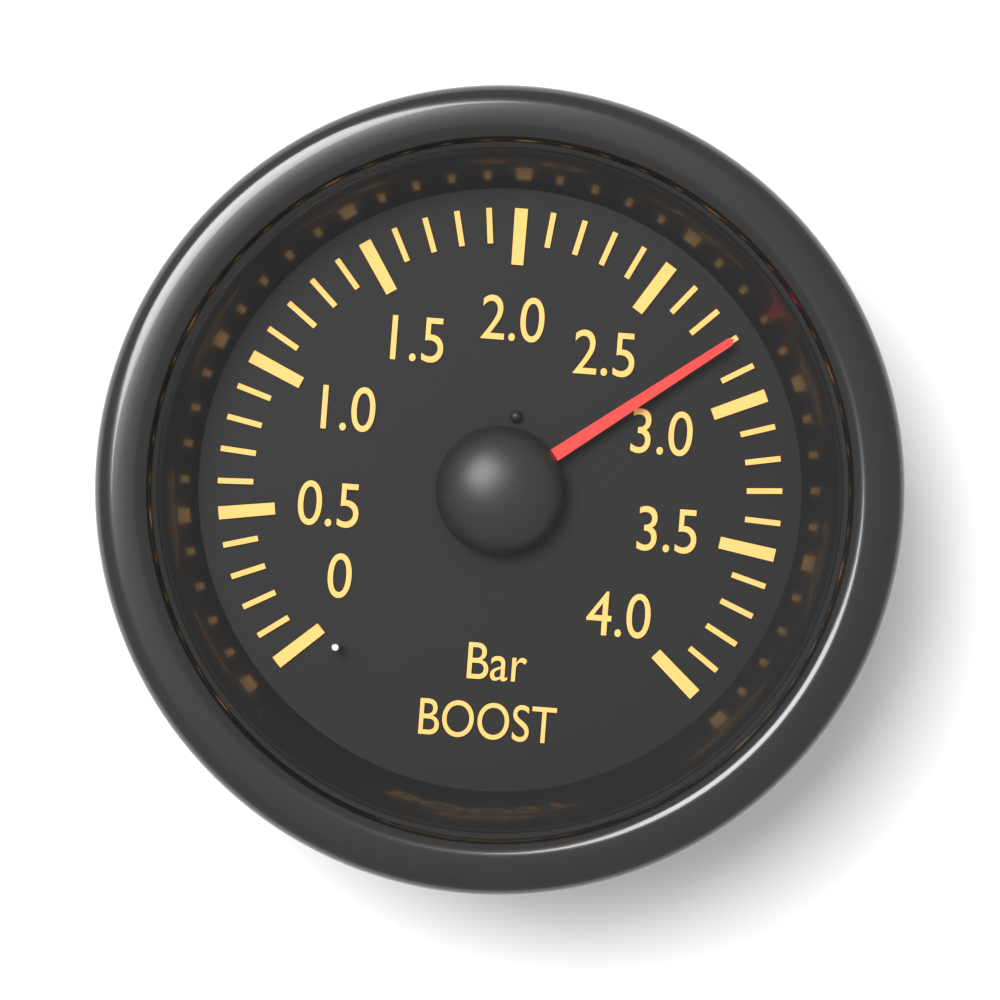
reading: 2.8 bar
